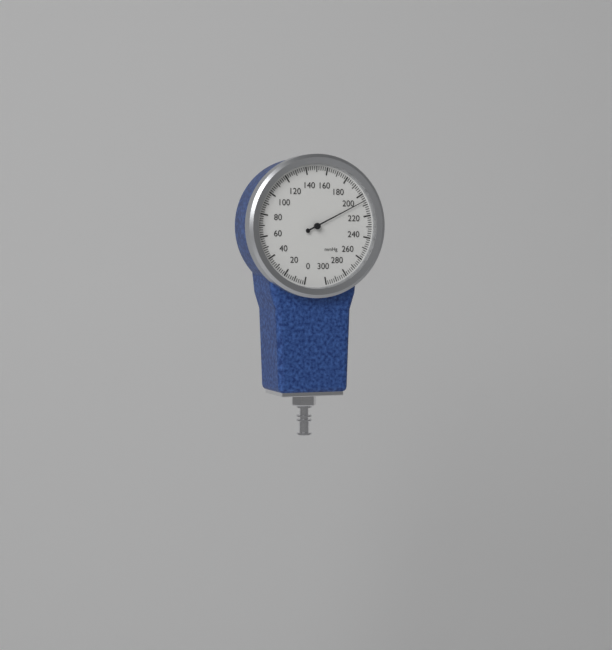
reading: 206 mmHg
